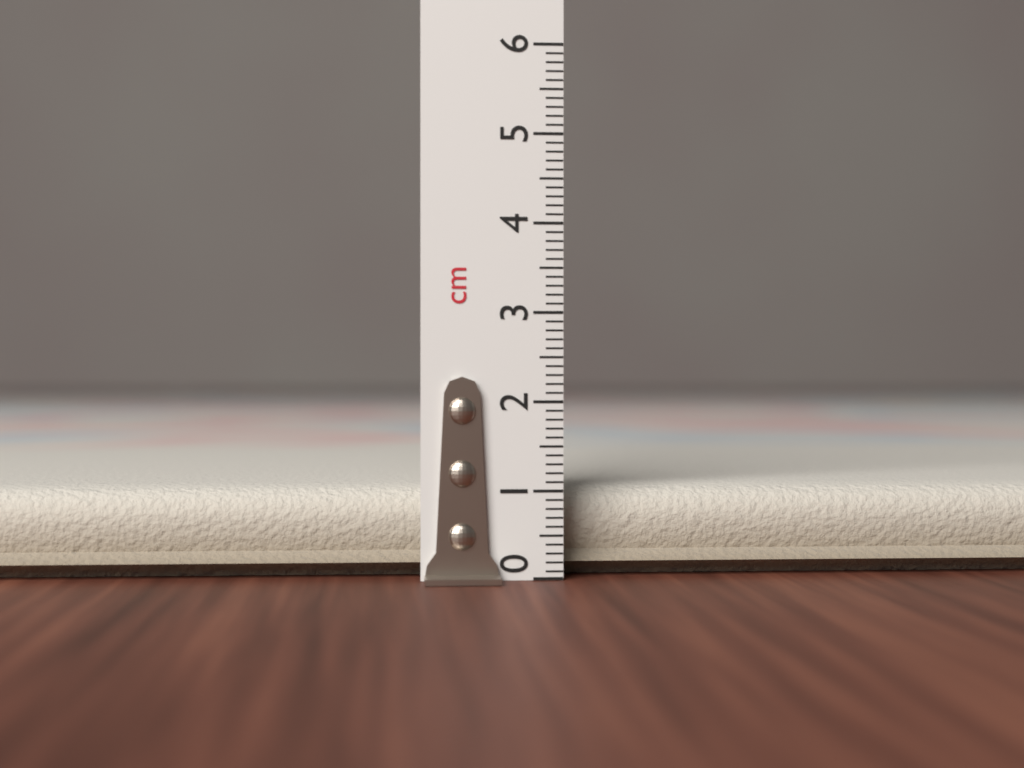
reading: 1.1 cm
